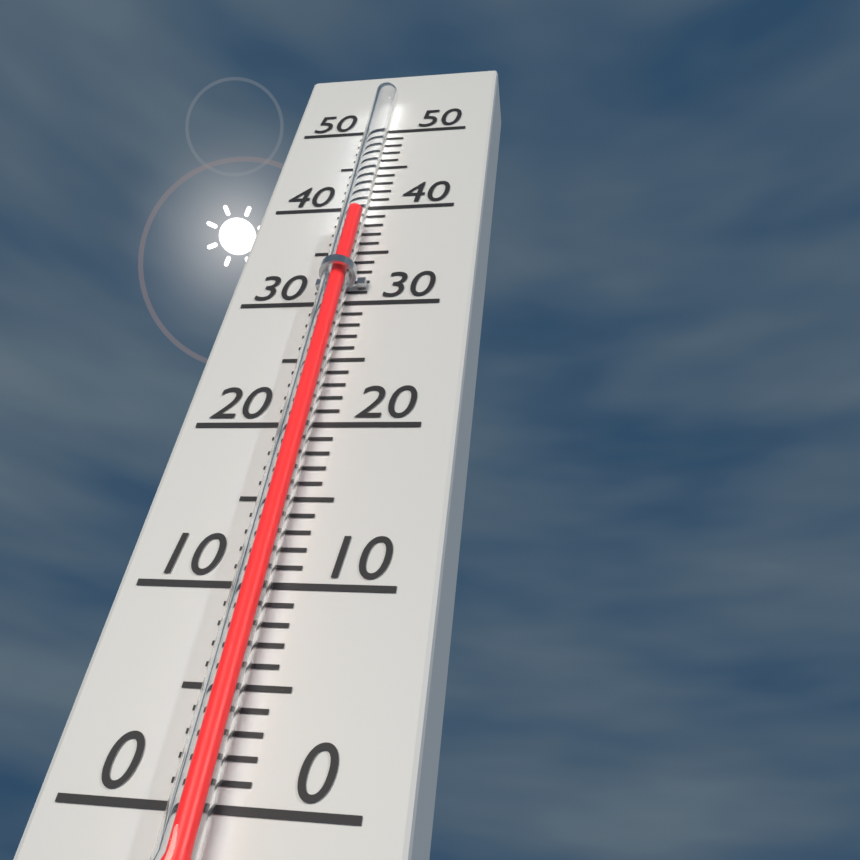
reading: 38 (no unit)
